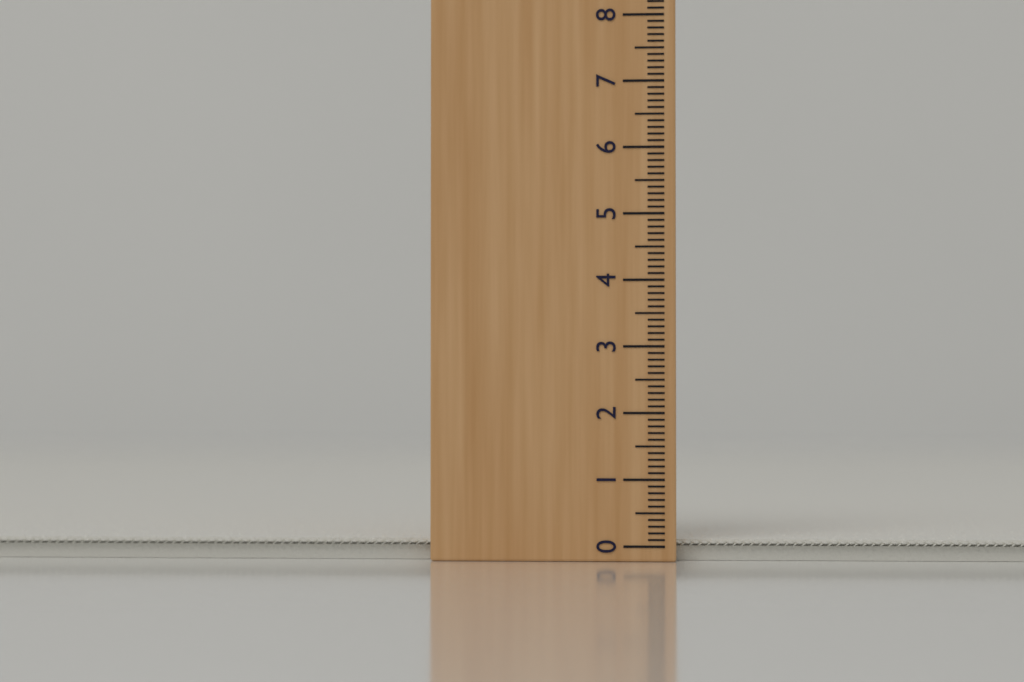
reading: 0.1 (no unit)
